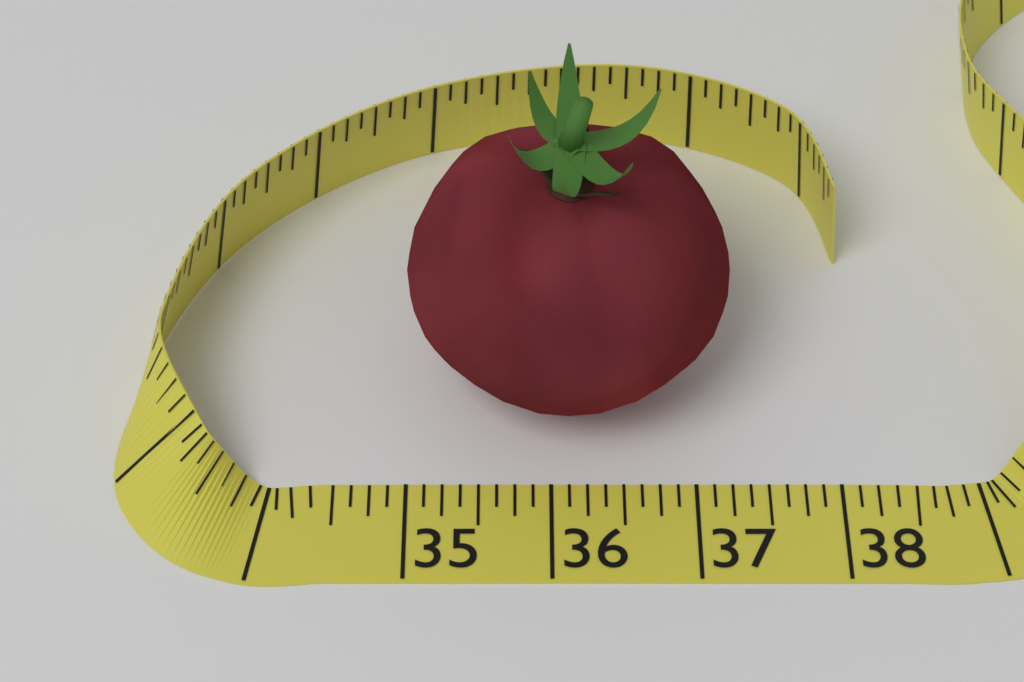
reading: 37.250 (no unit)
